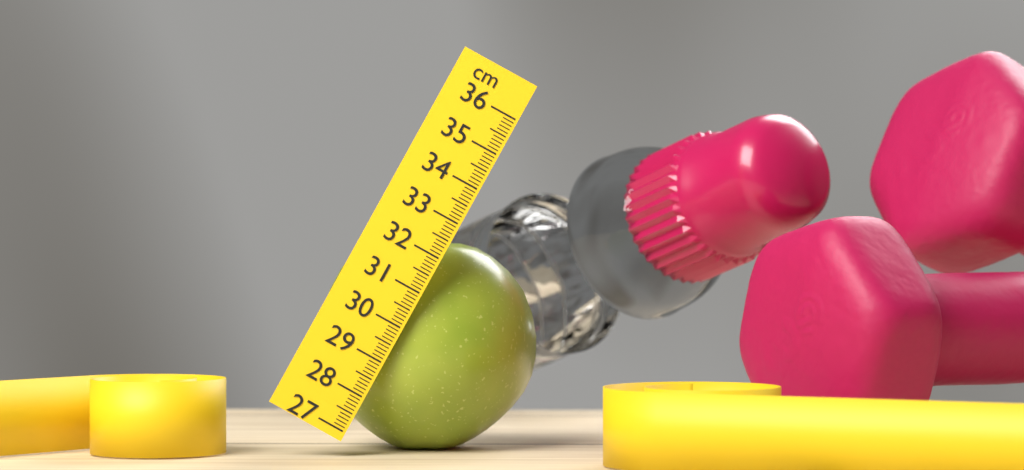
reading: 32.6 cm
